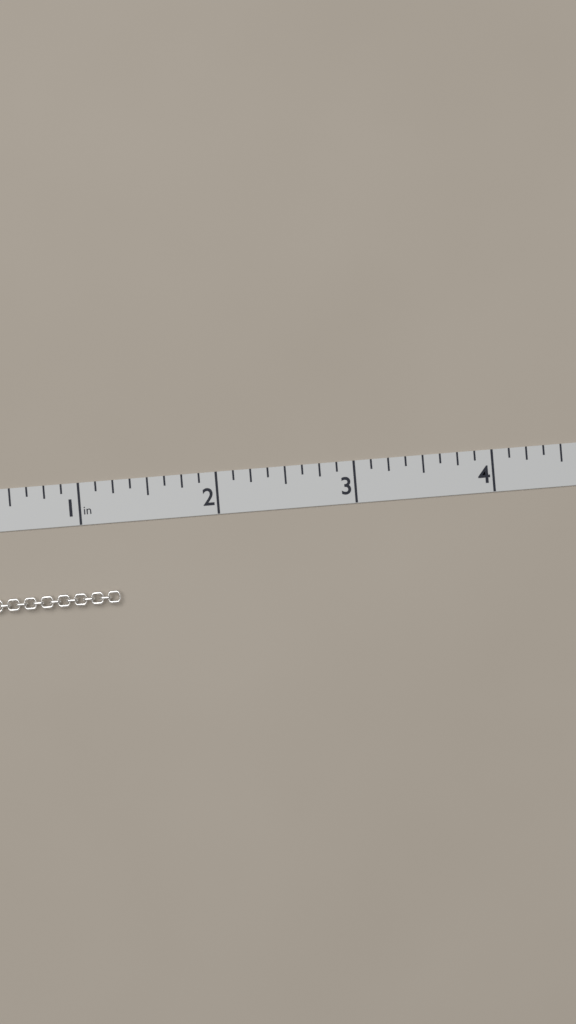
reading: 1.250 in
